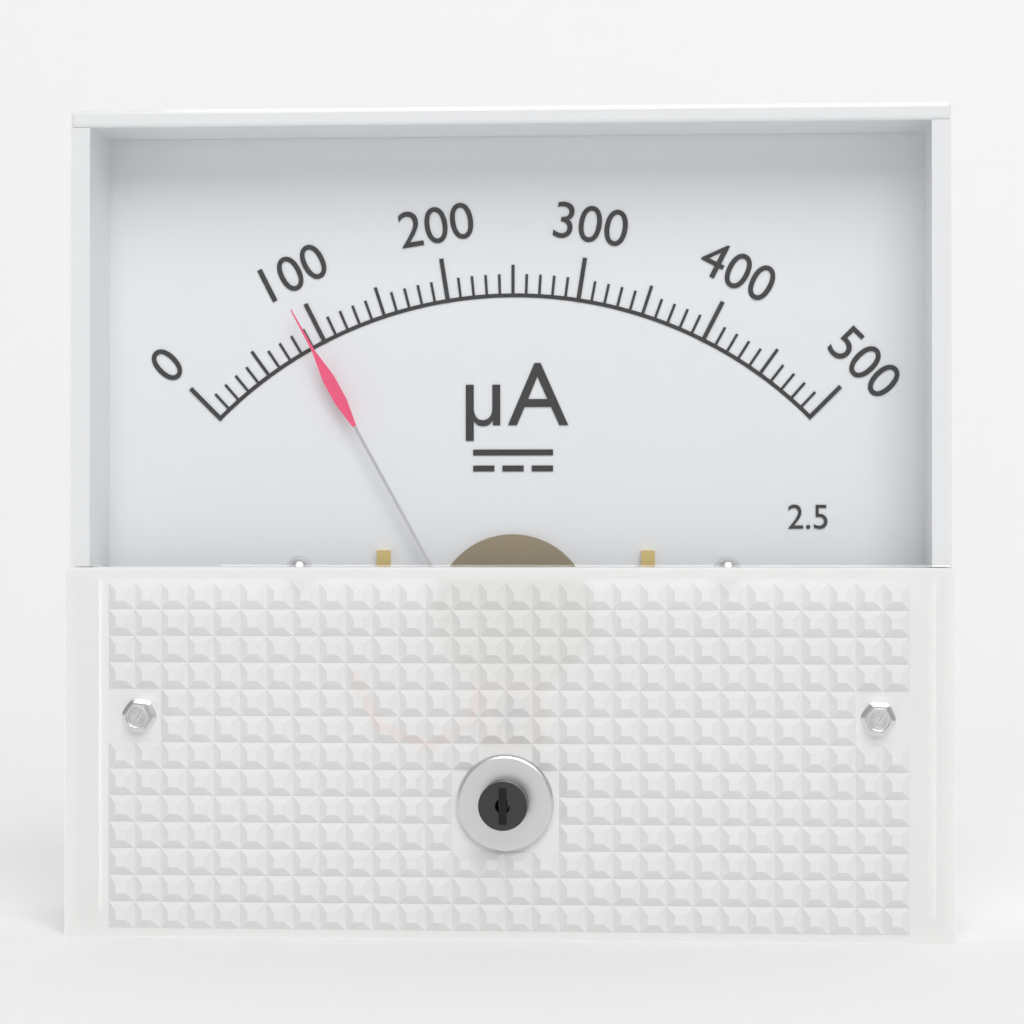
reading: 90 µA
